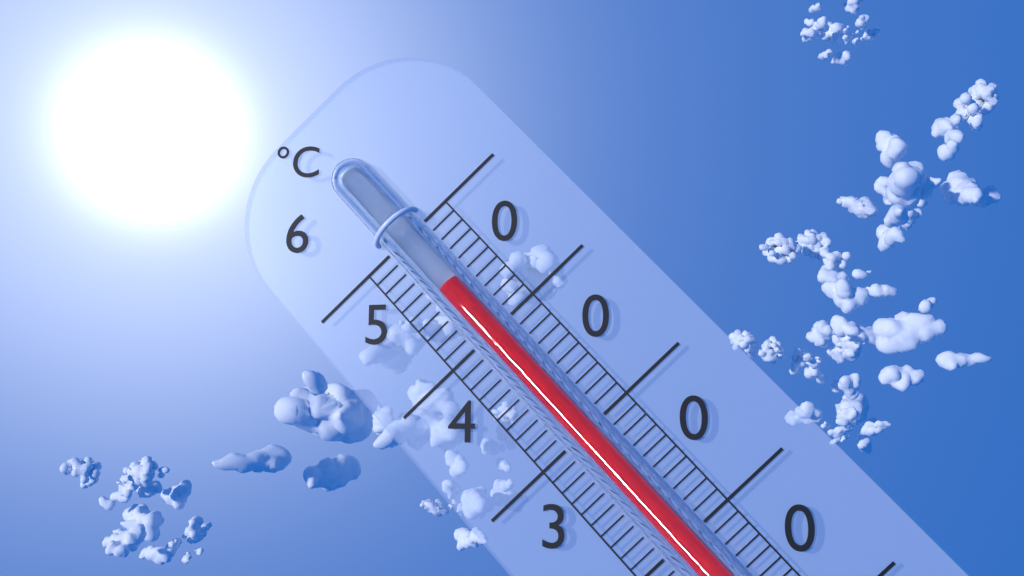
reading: 55 °C
